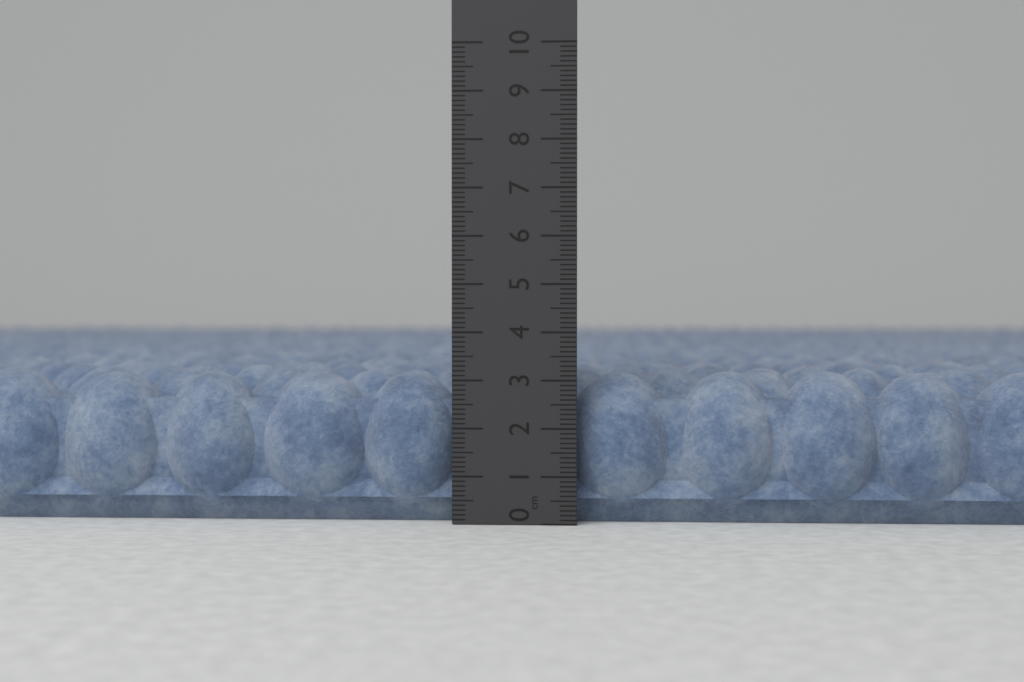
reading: 3.2 cm
